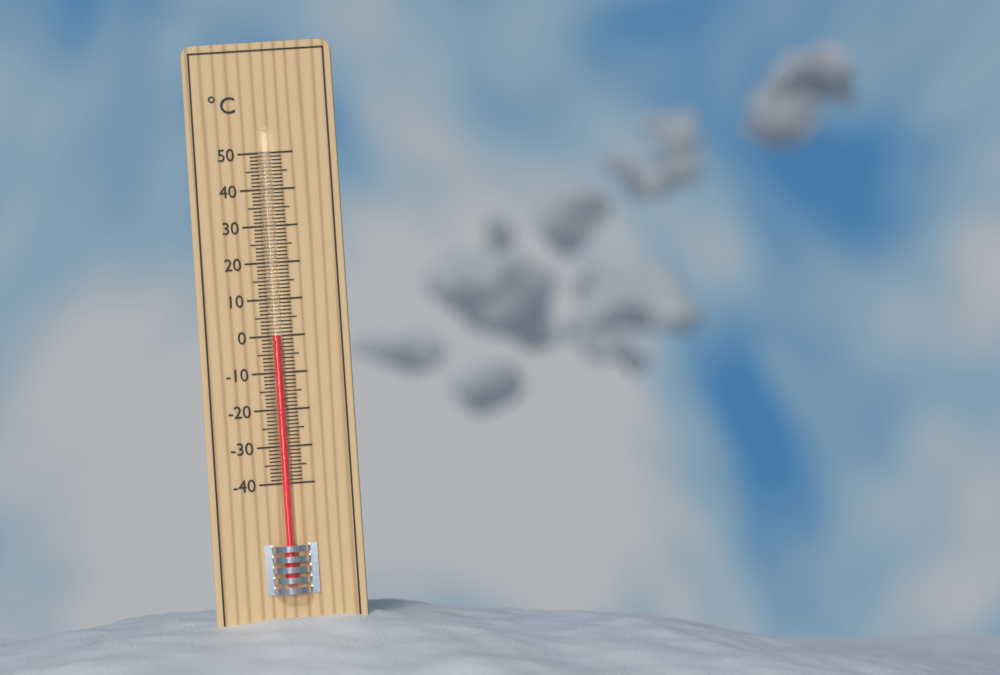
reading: 0 °C
